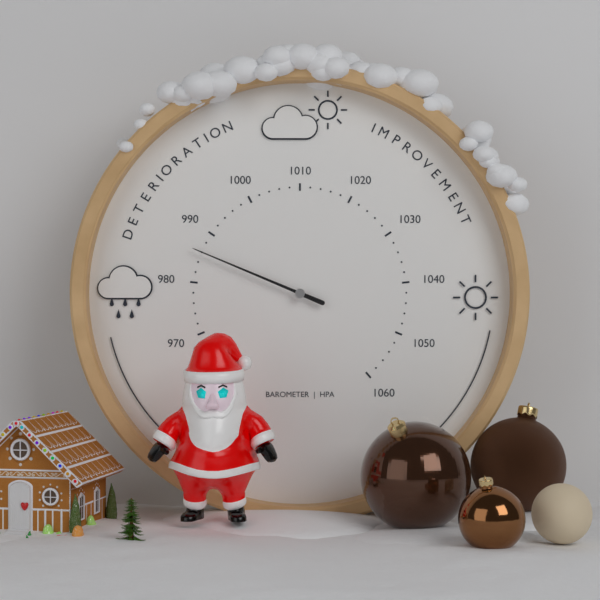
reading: 986 hPa
